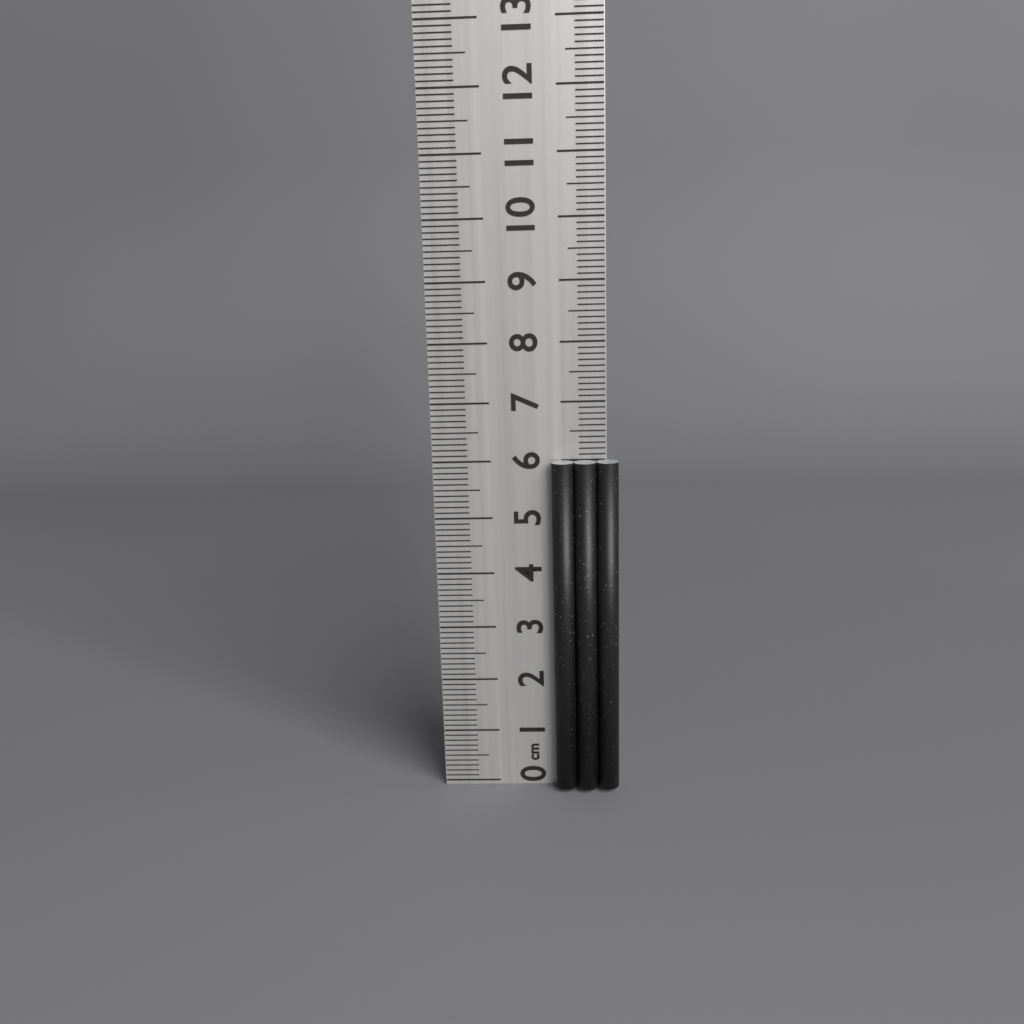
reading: 6.0 cm
